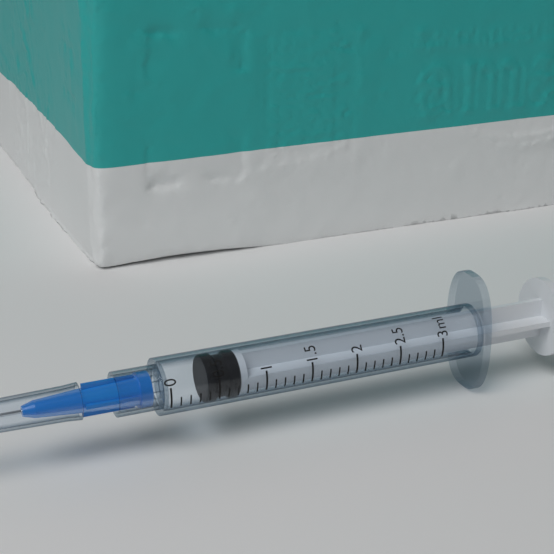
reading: 0.4 ml
